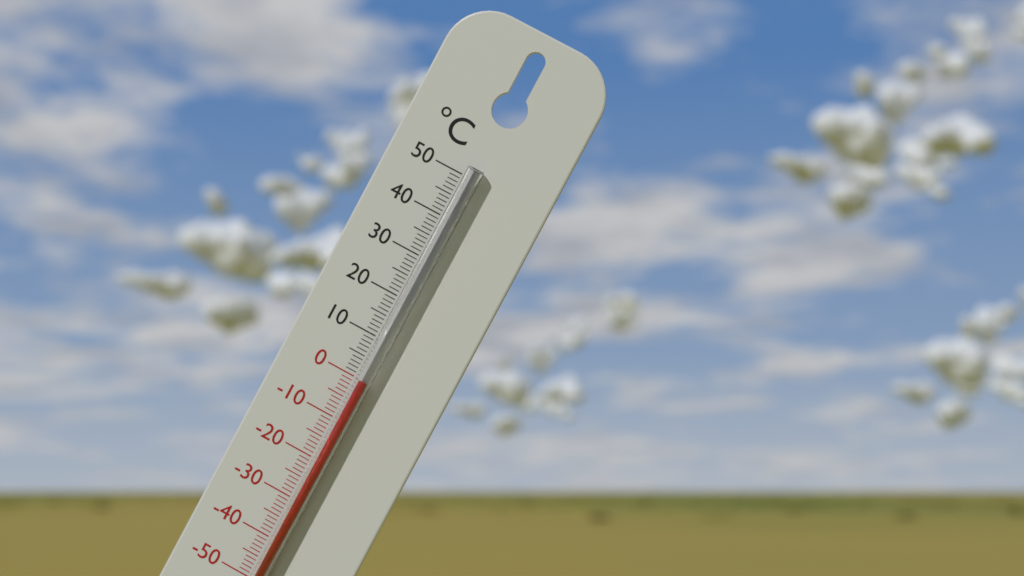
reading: 0 °C
